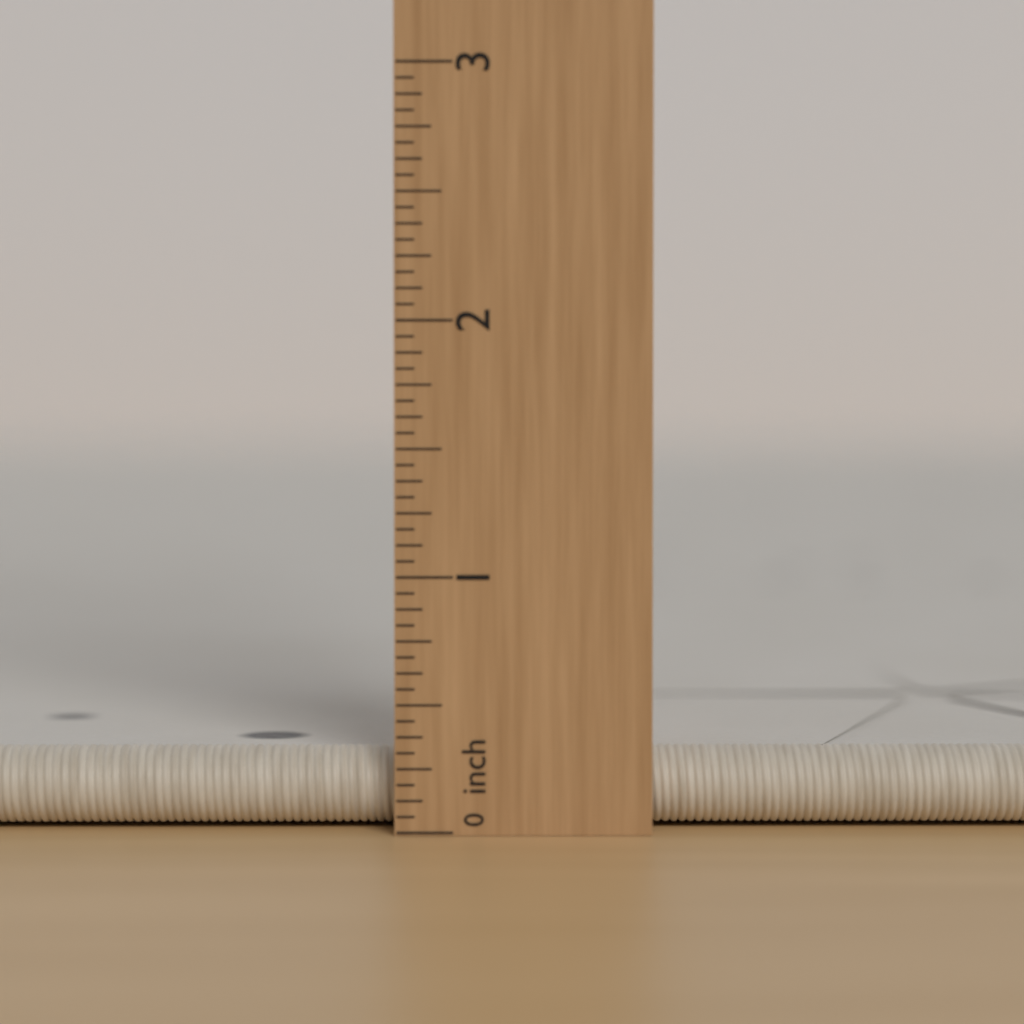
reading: 0.3125 inch
